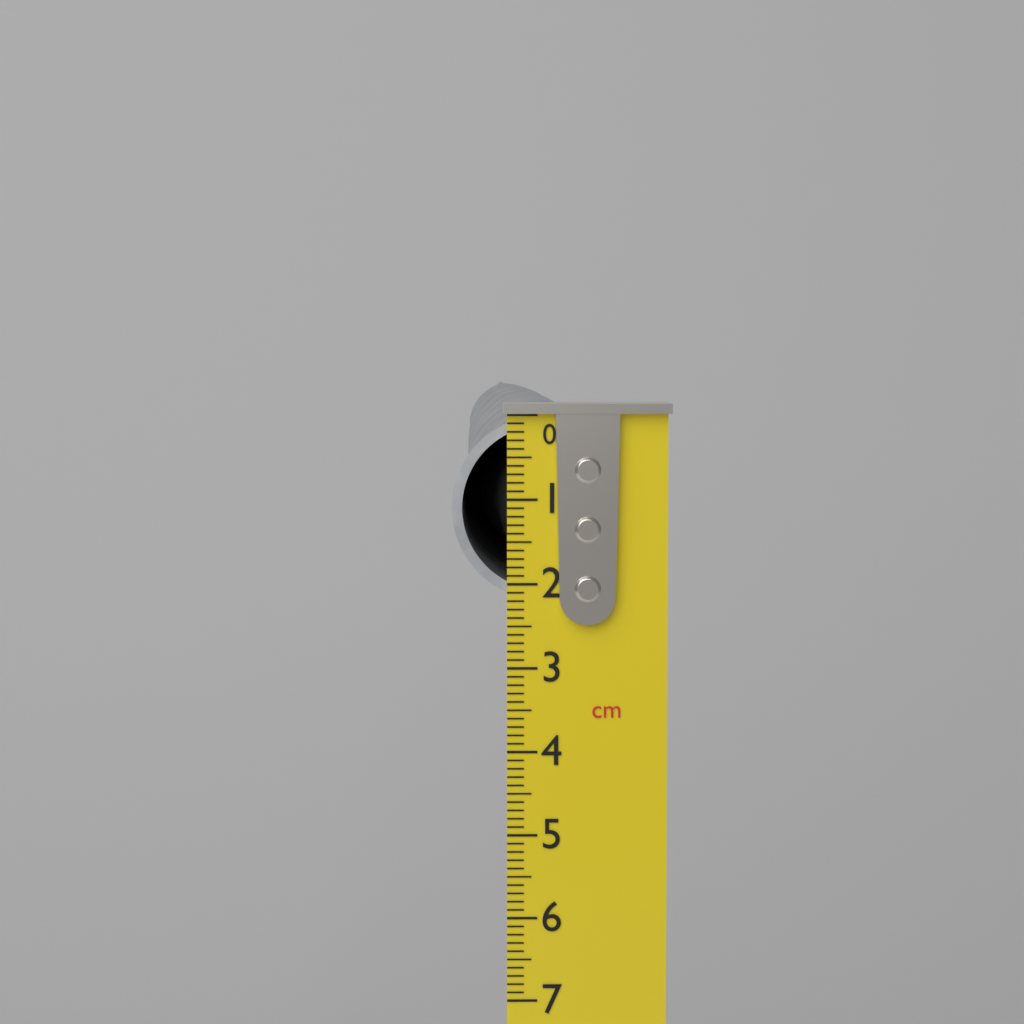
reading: 2.2 cm
